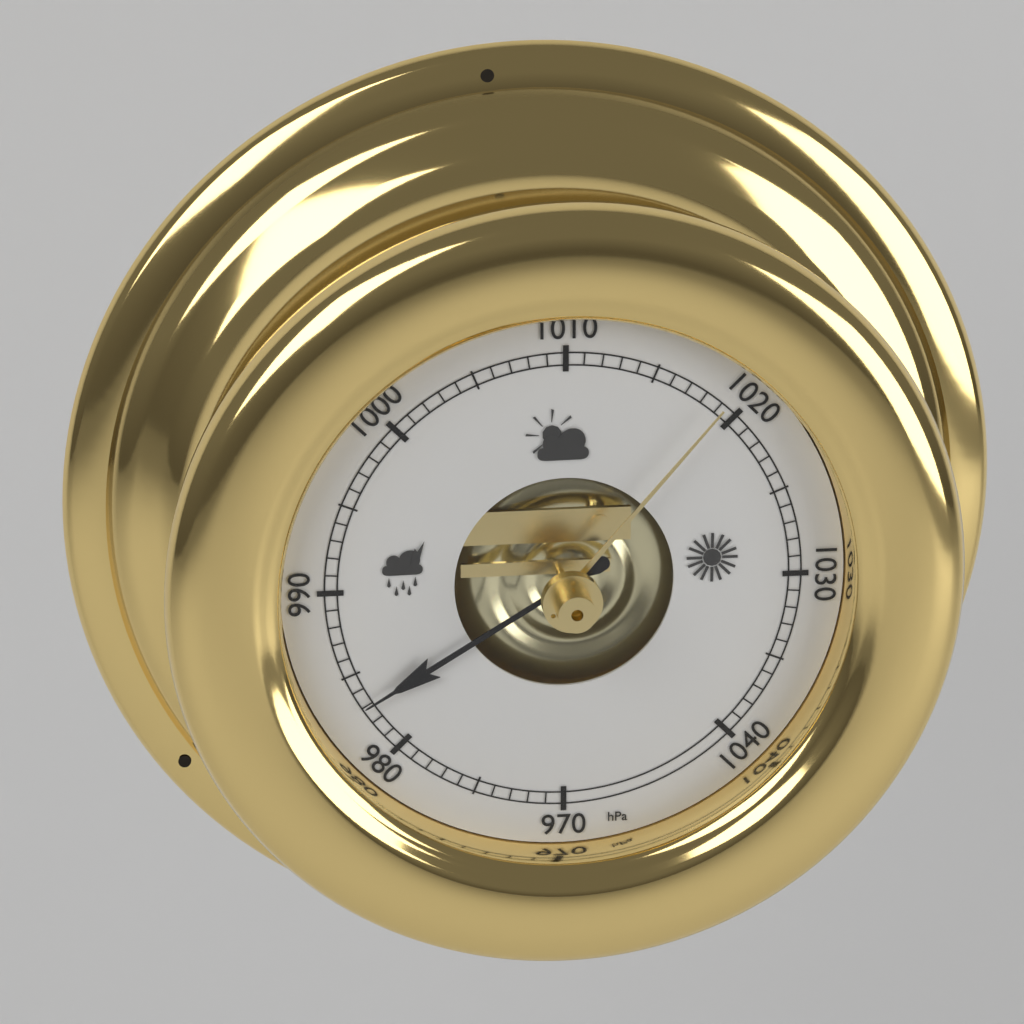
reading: 983 hPa
